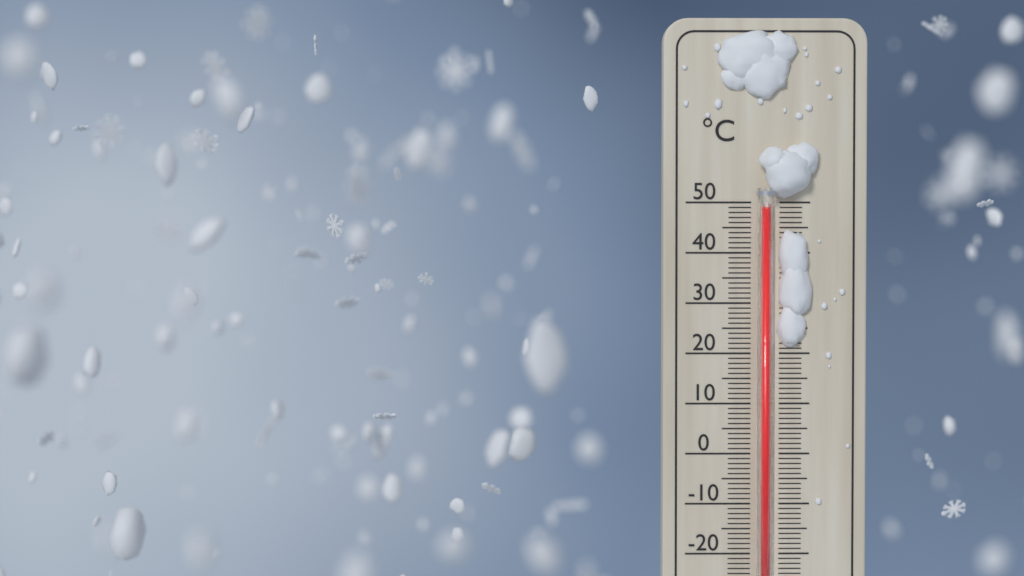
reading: 49 °C
